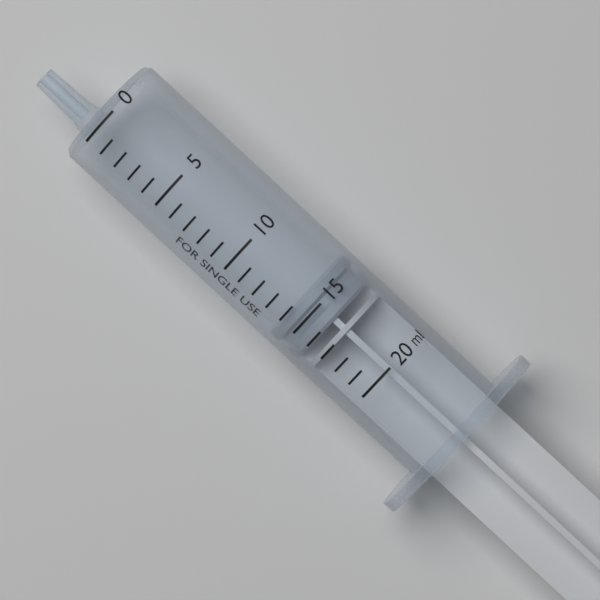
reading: 14 ml
